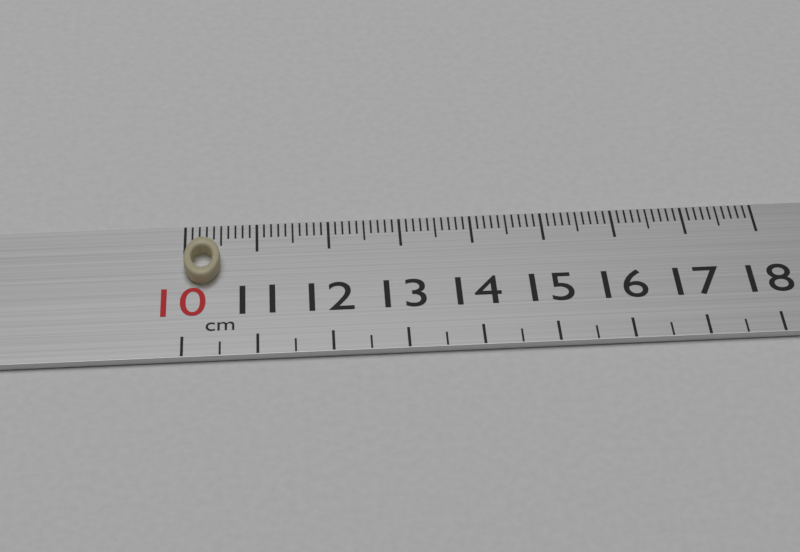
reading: 10.5 cm
